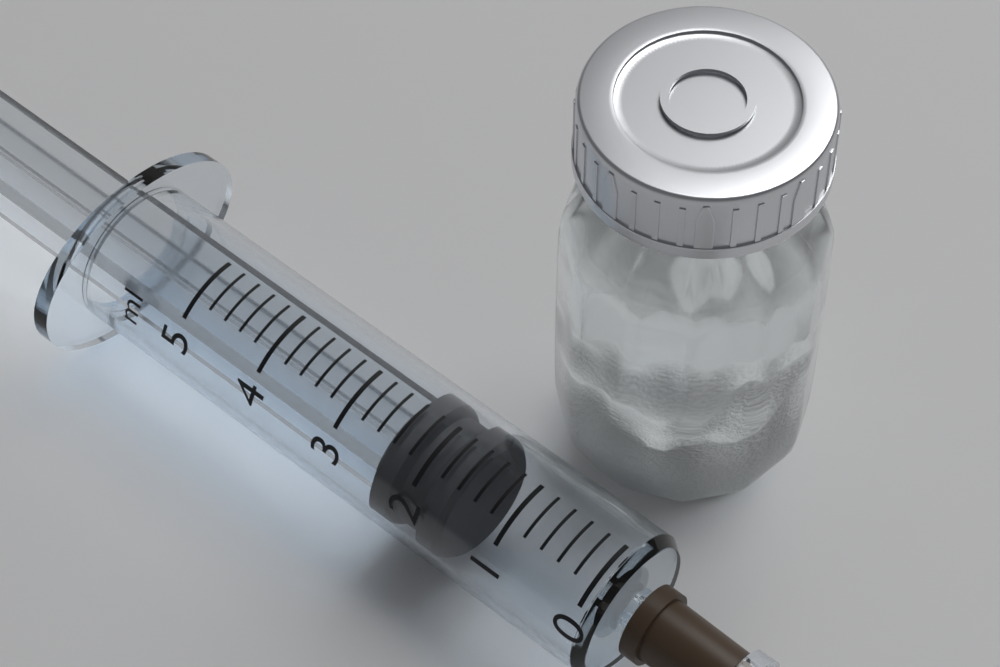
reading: 1.6 ml
